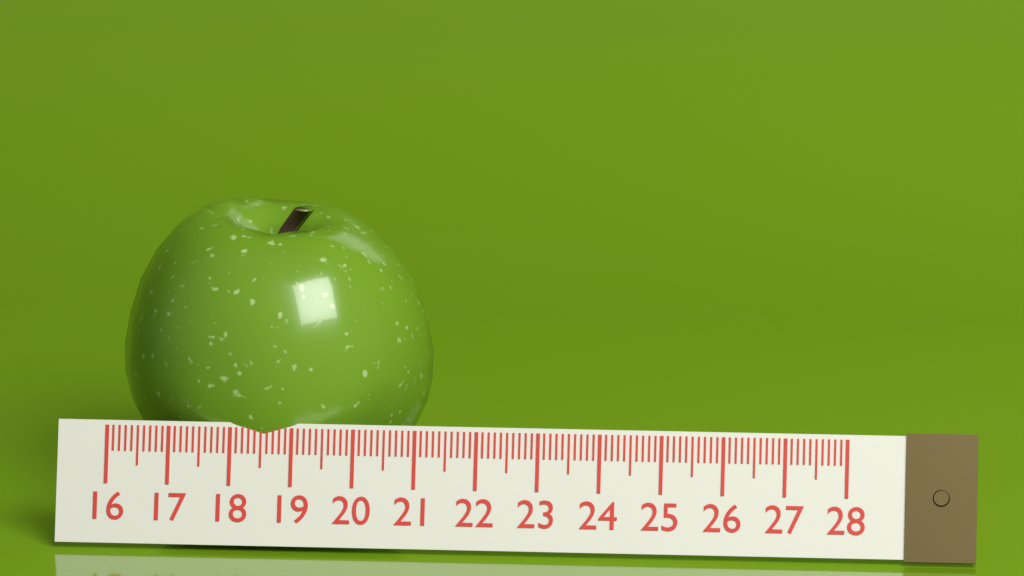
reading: 21.1 (no unit)
